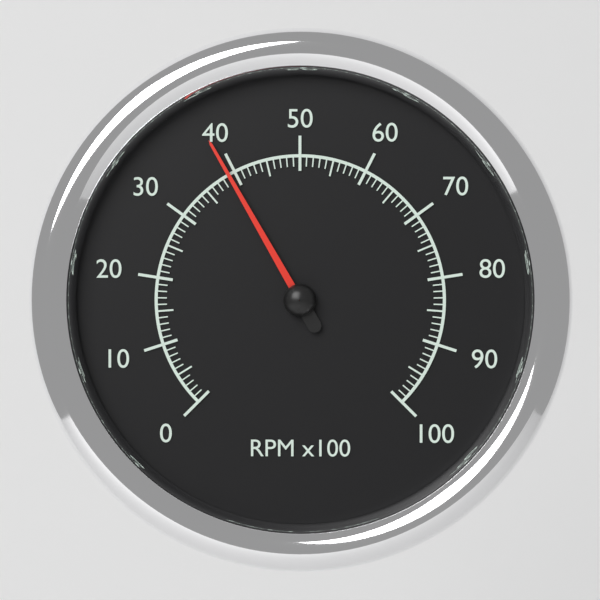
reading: 39 RPM x100
